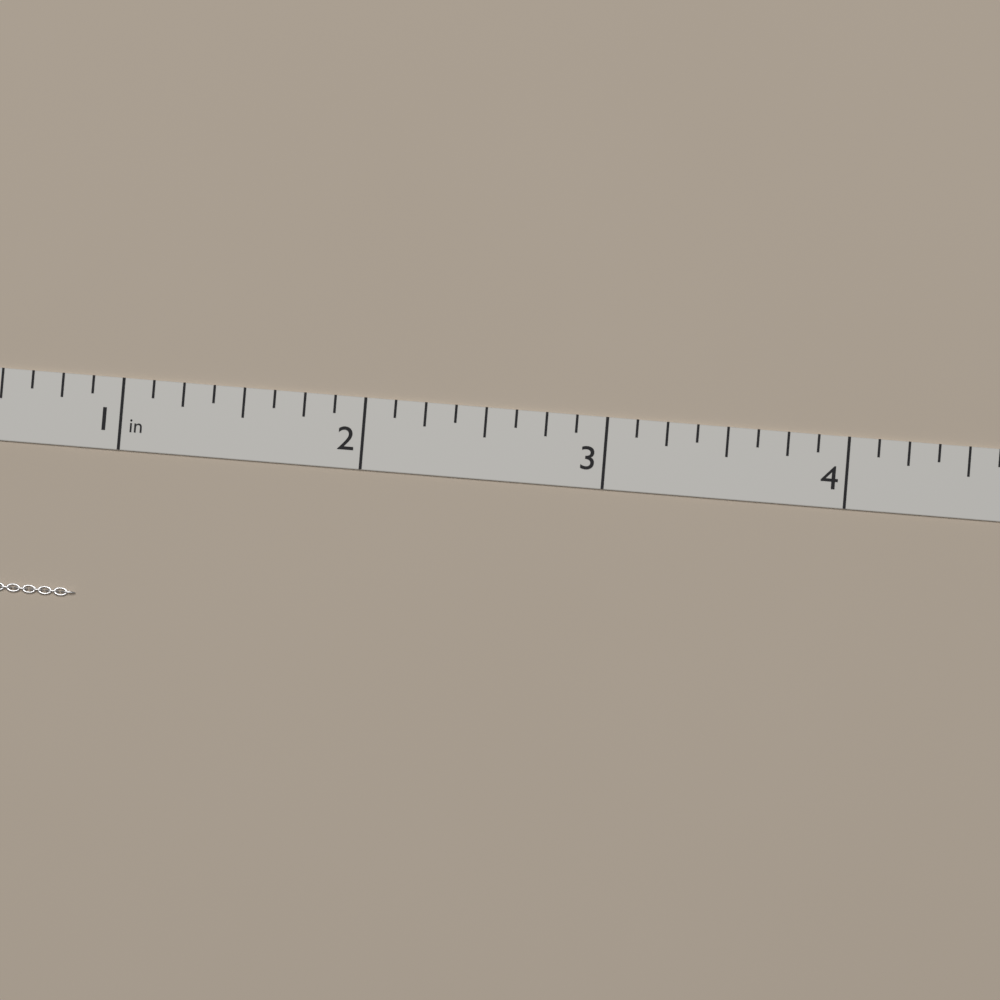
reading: 0.875 in
